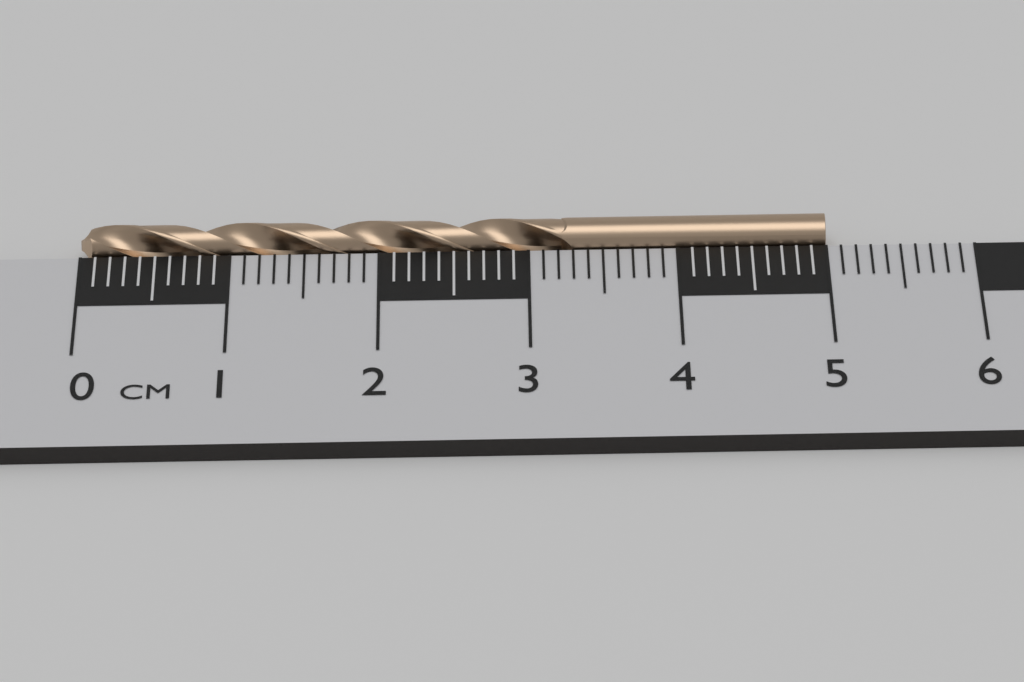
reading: 5.0 cm
